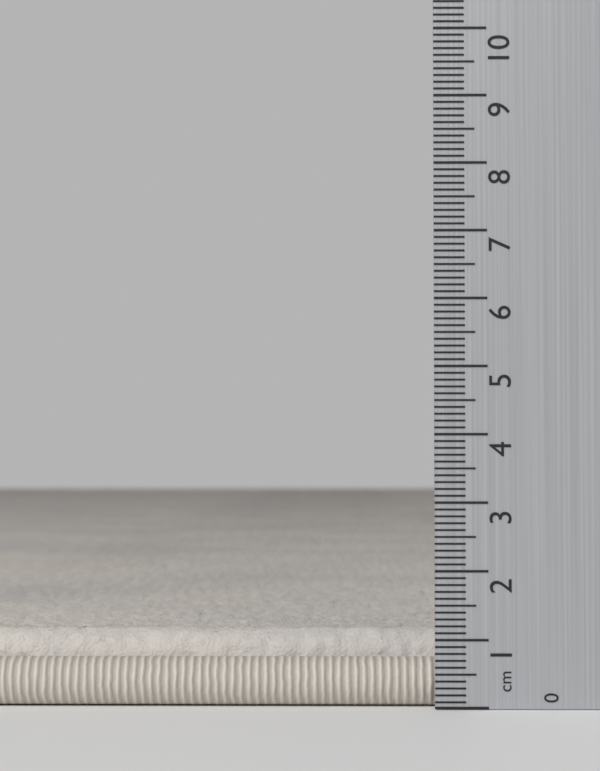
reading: 1.1 cm
